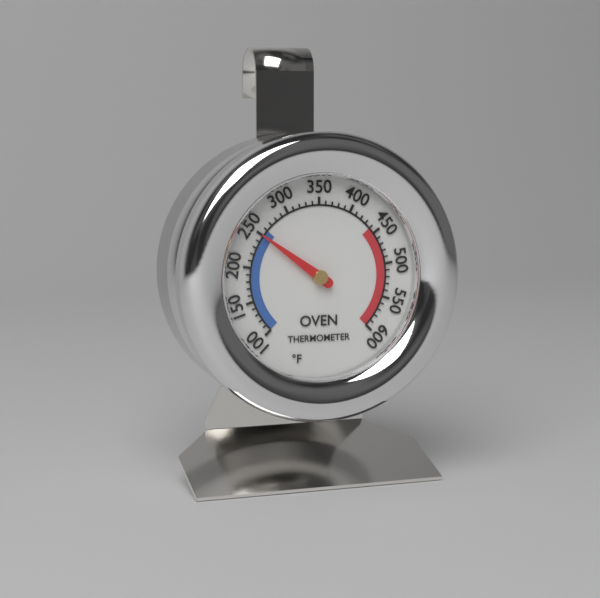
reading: 250 °F
